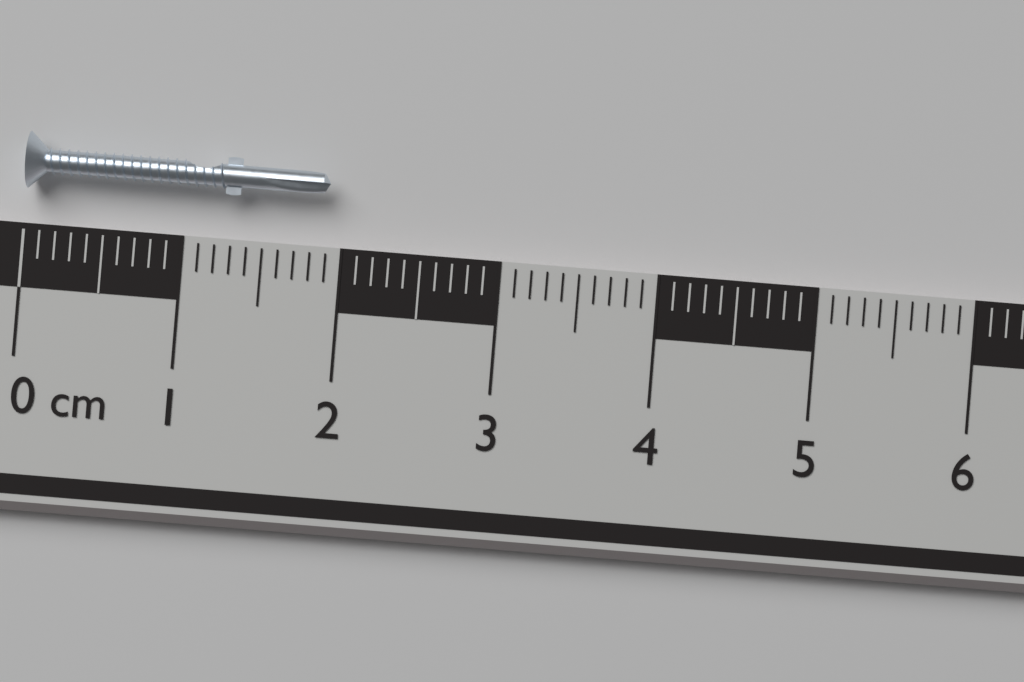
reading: 1.9 cm
